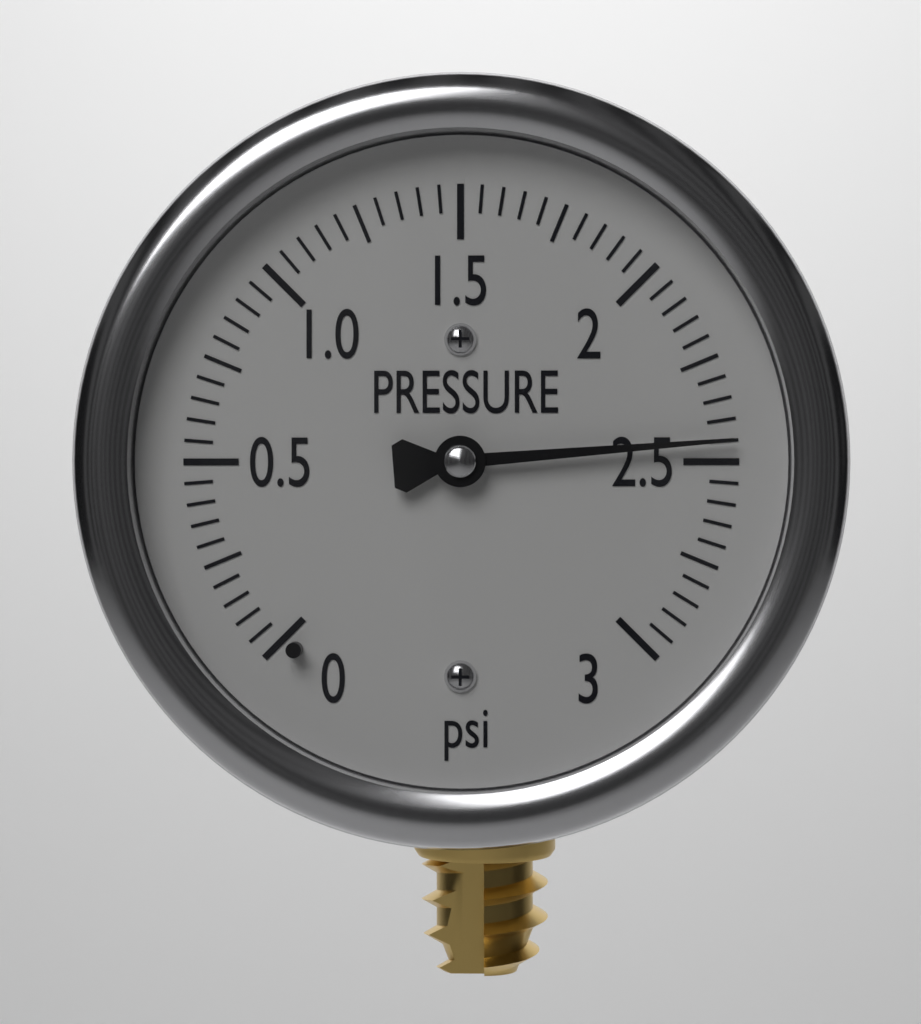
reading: 2.45 psi
